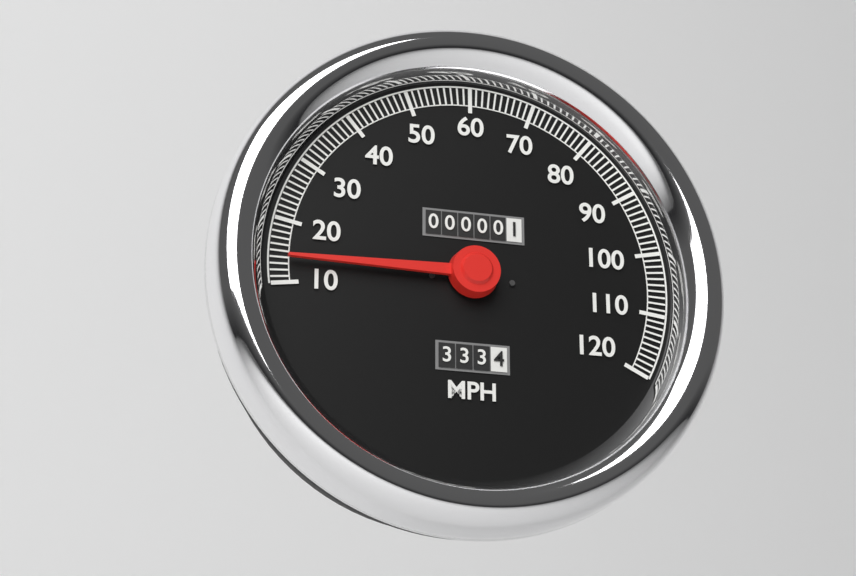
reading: 14 MPH
